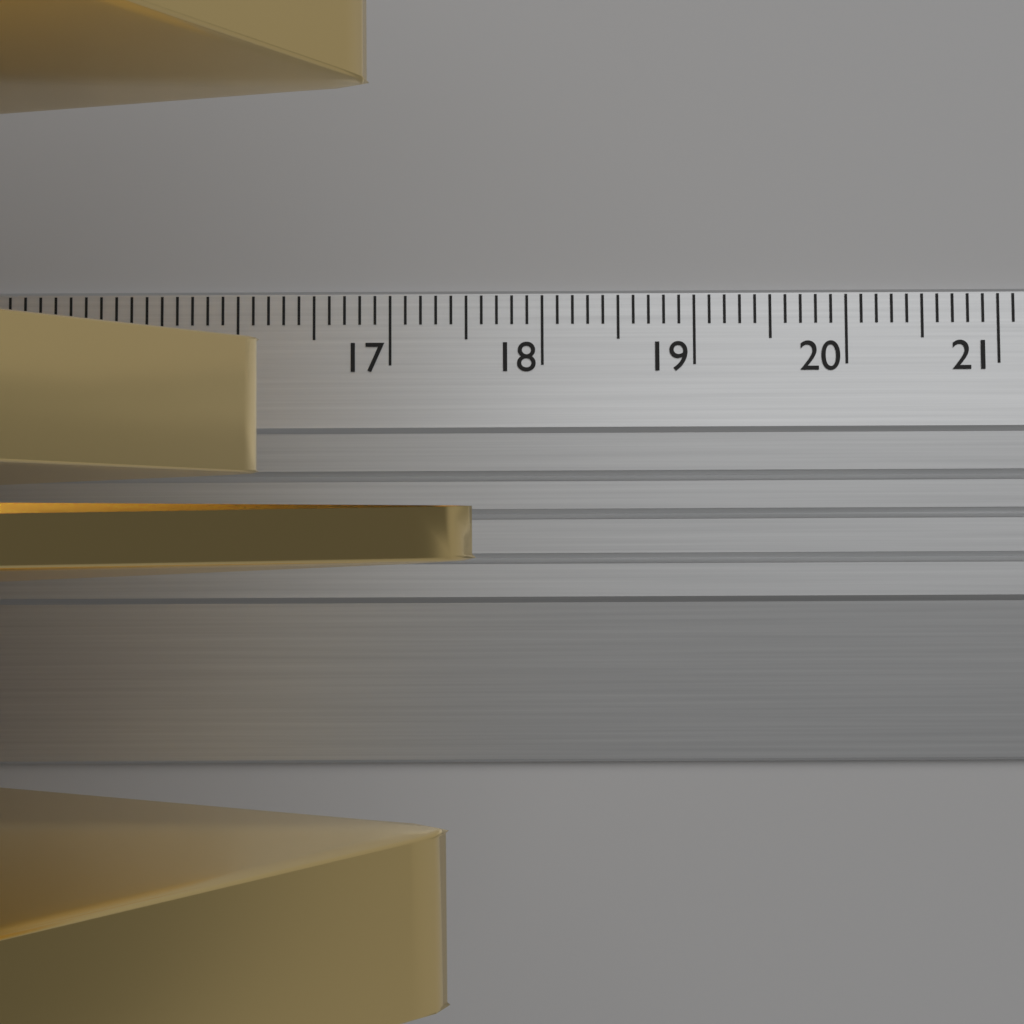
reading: 17.7 cm
